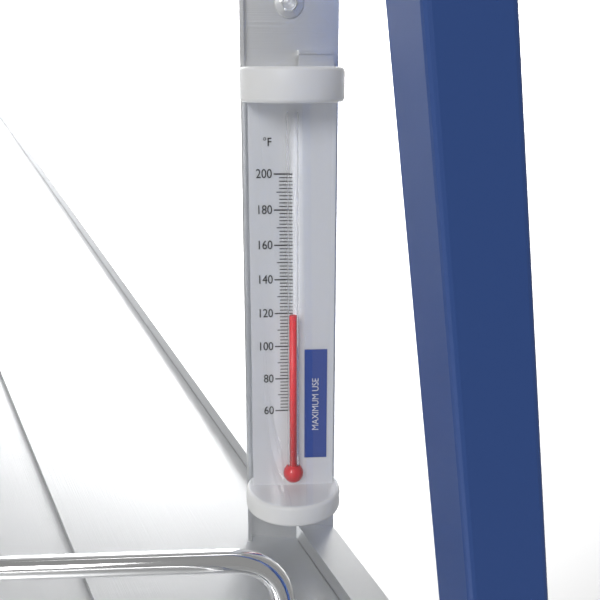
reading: 120 °F
